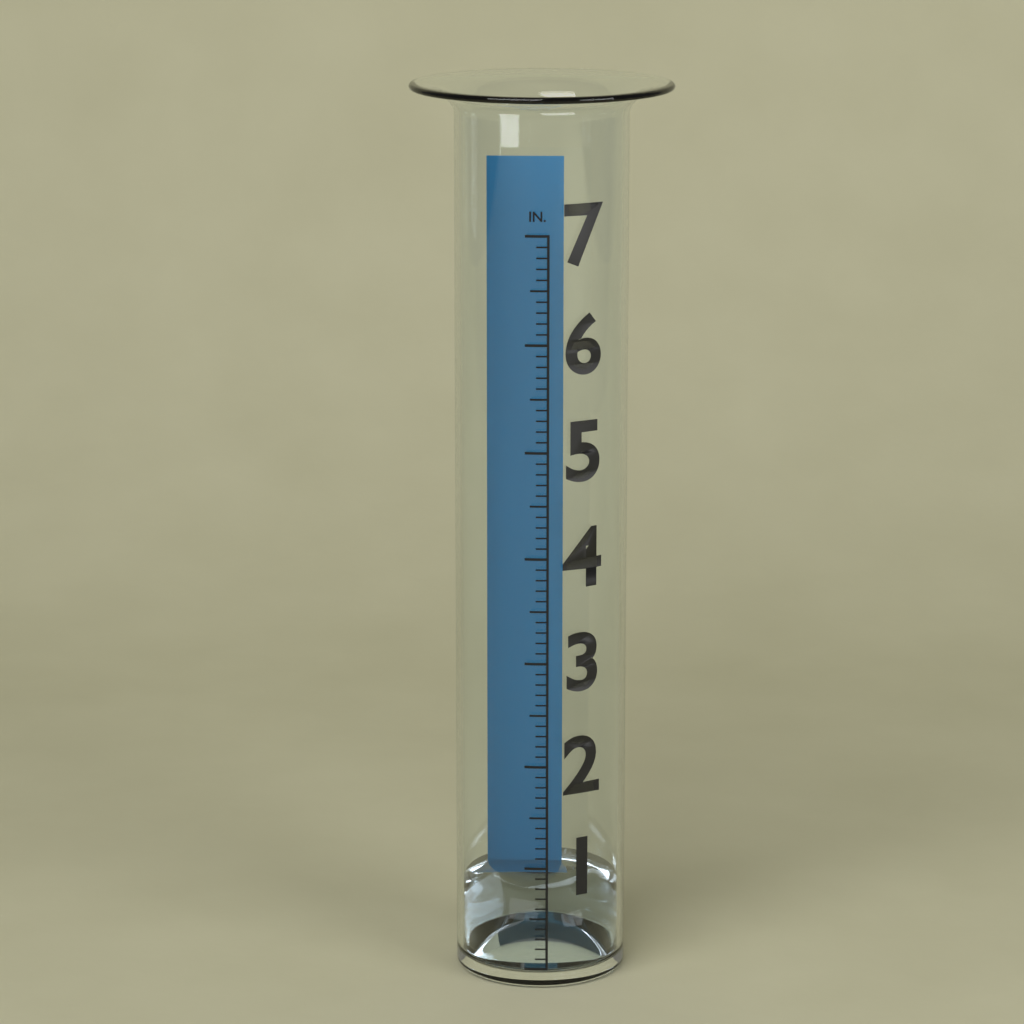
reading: 0.7 in
